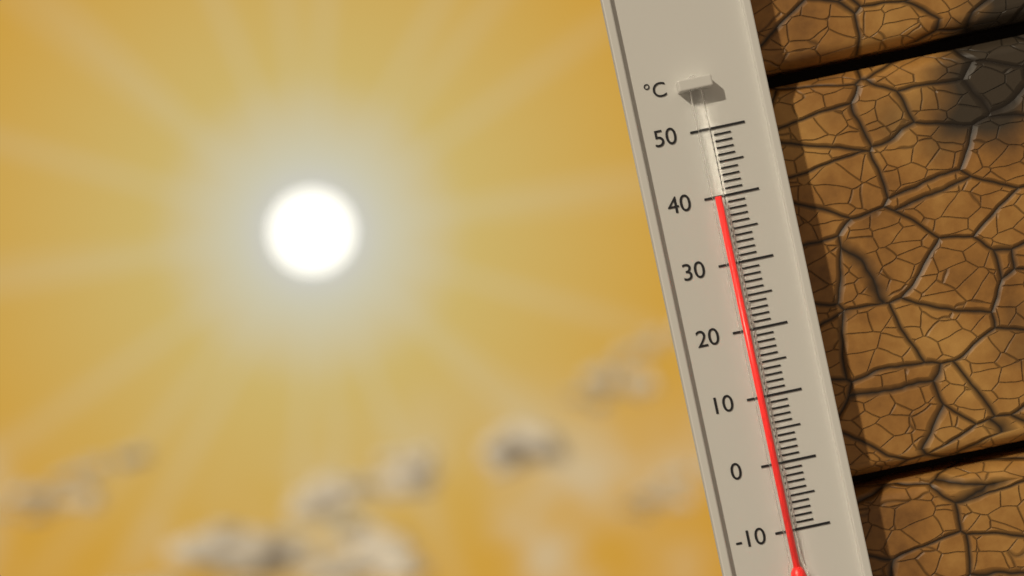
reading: 40 °C
